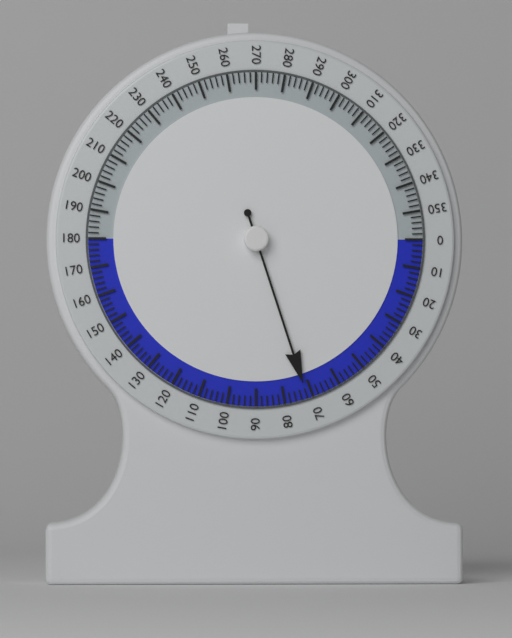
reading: 72 (no unit)
